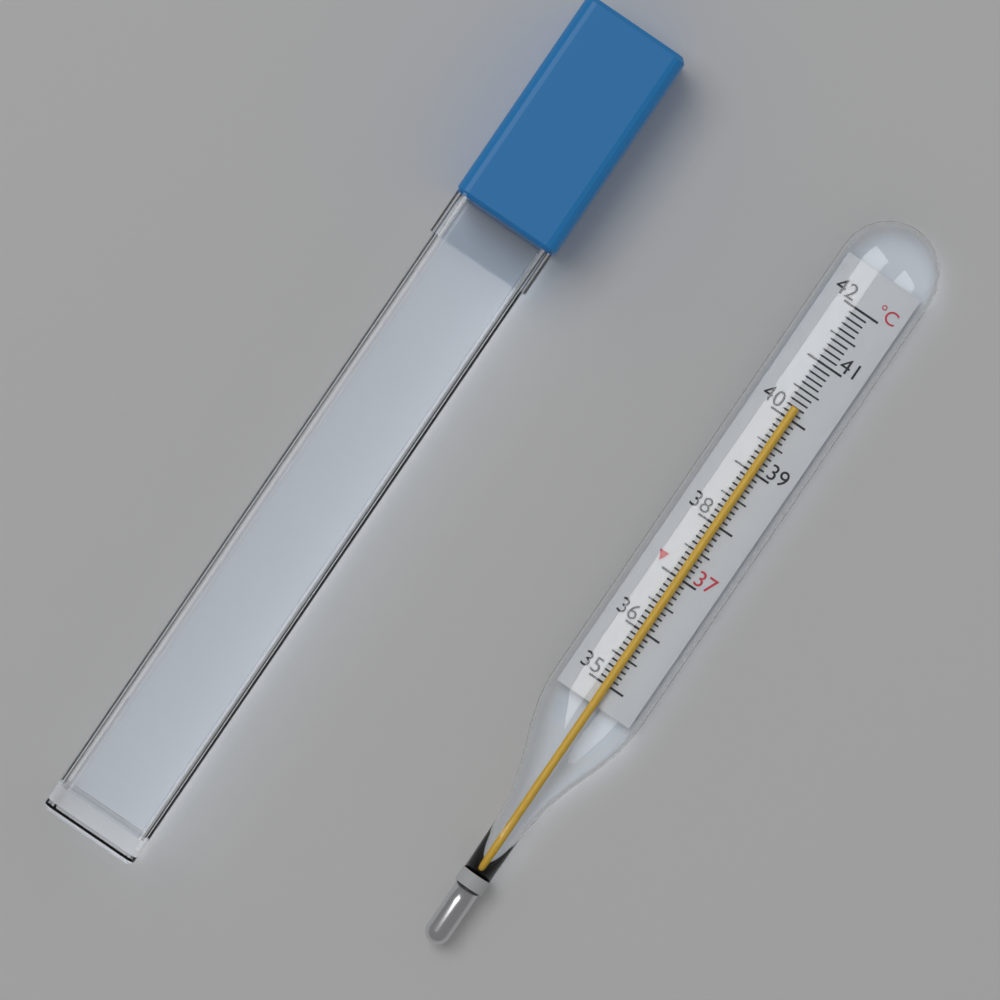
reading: 40.2 °C
